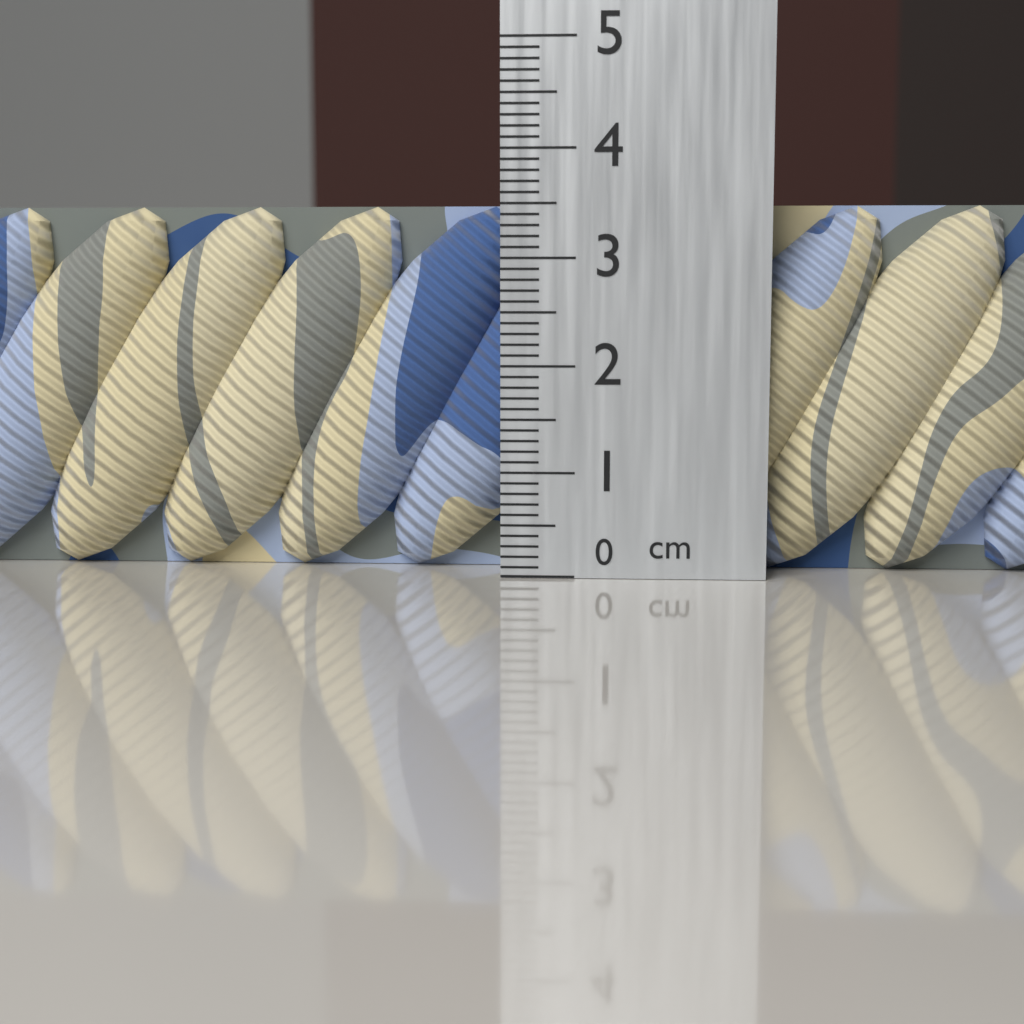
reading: 3.5 cm
